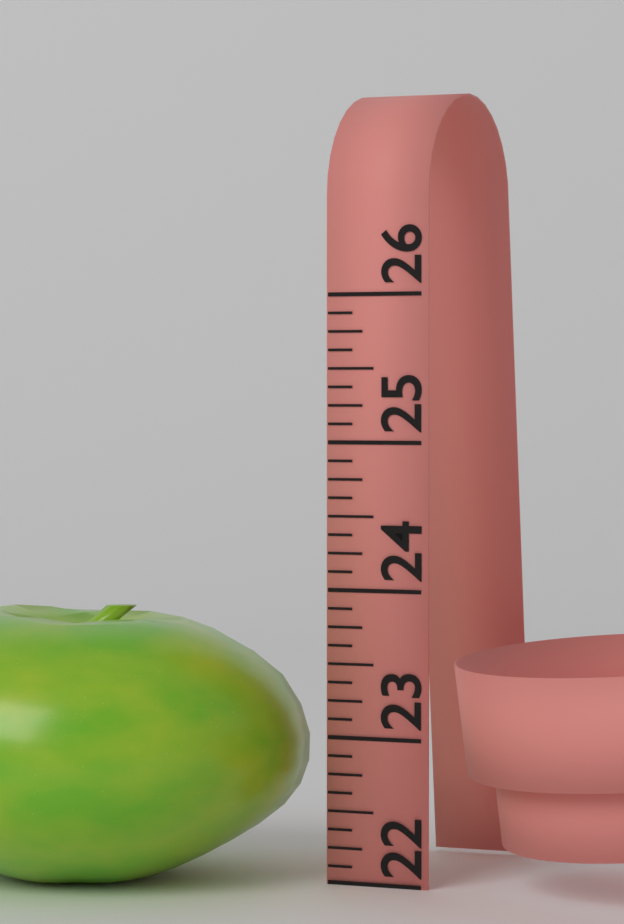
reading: 23.875 (no unit)
